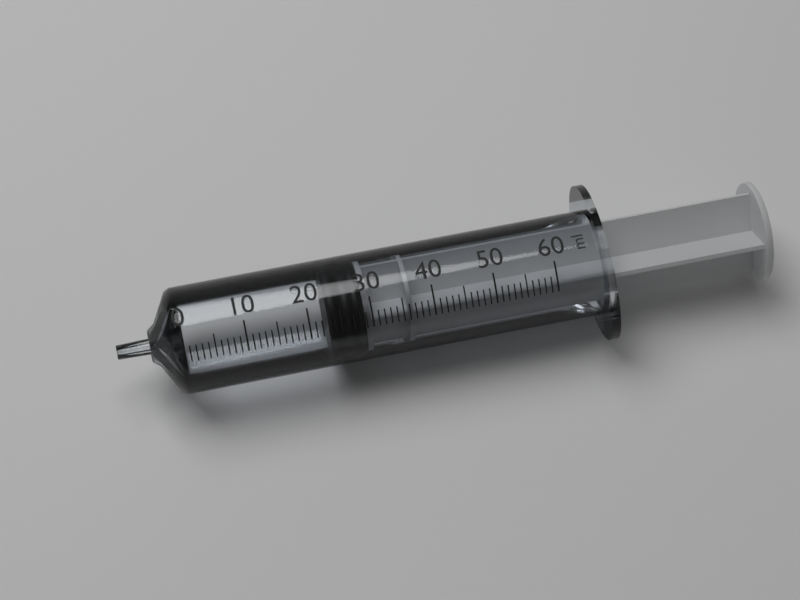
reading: 23 ml
